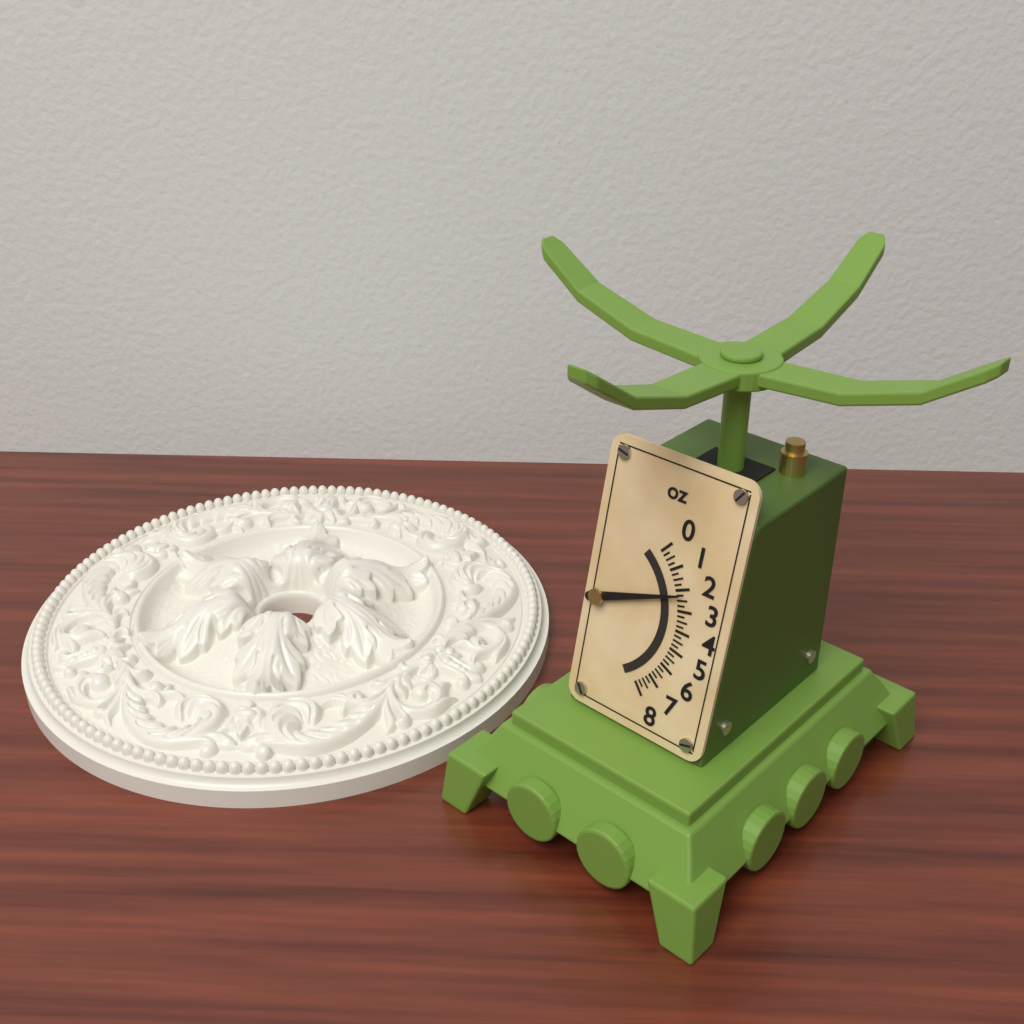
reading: 2.25 oz
